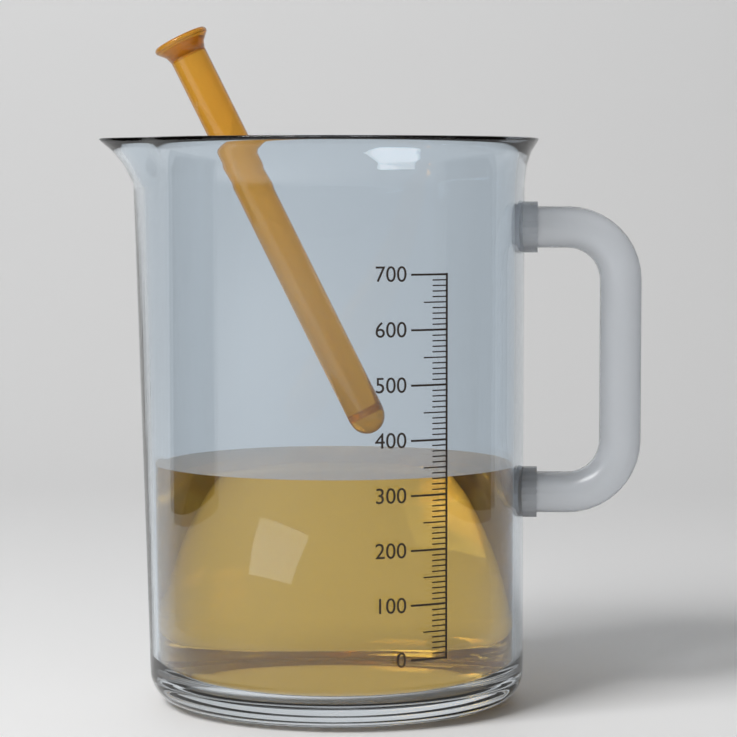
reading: 330 (no unit)
